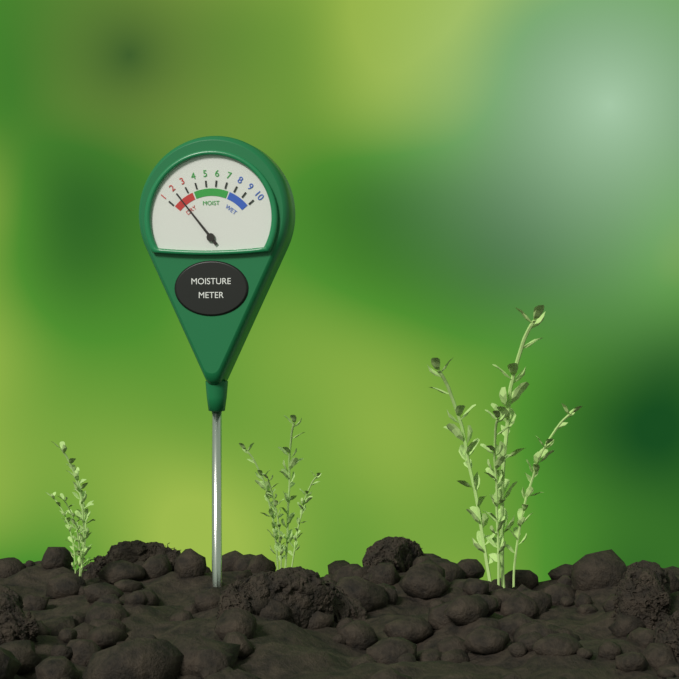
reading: 2 (no unit)
